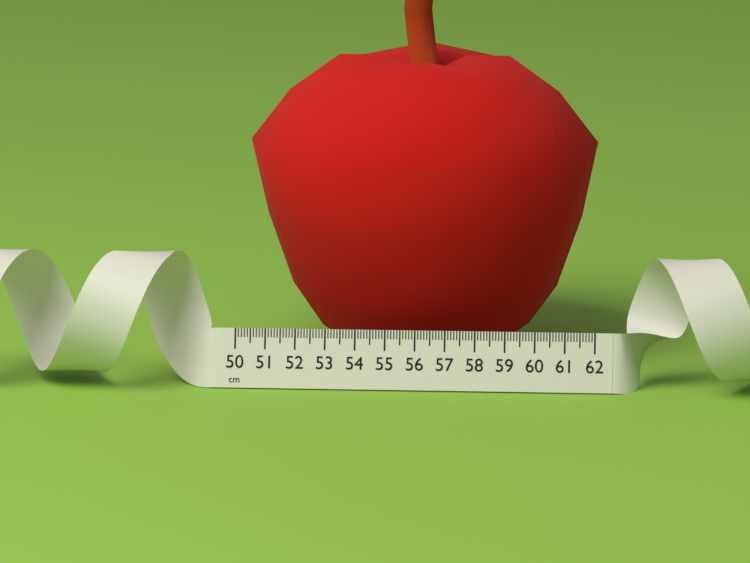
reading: 61.9 cm
